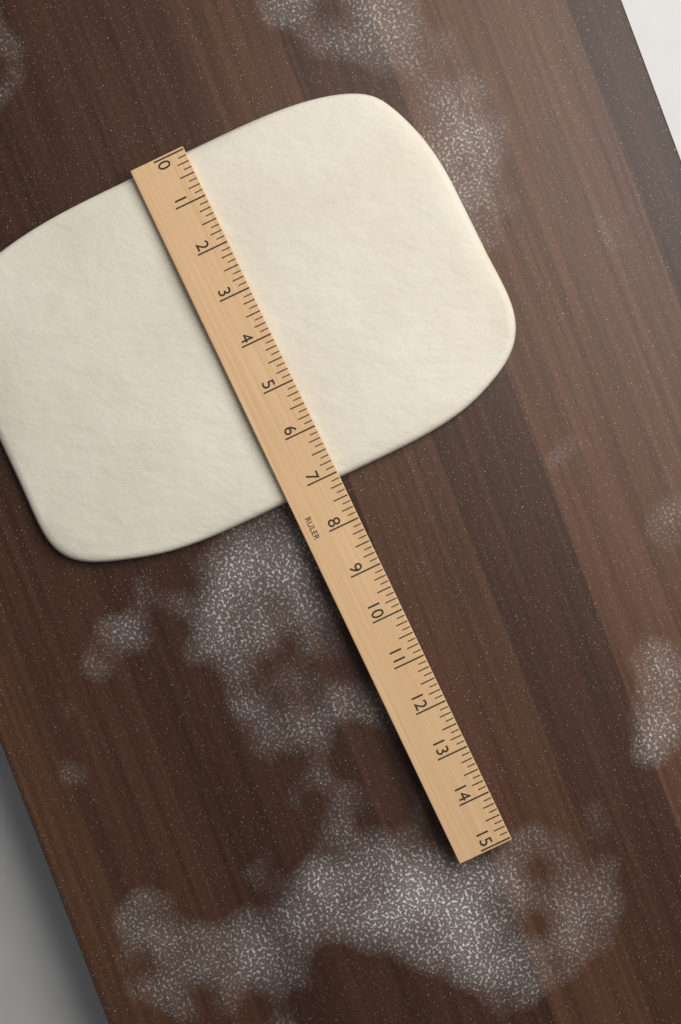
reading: 7.125 (no unit)
